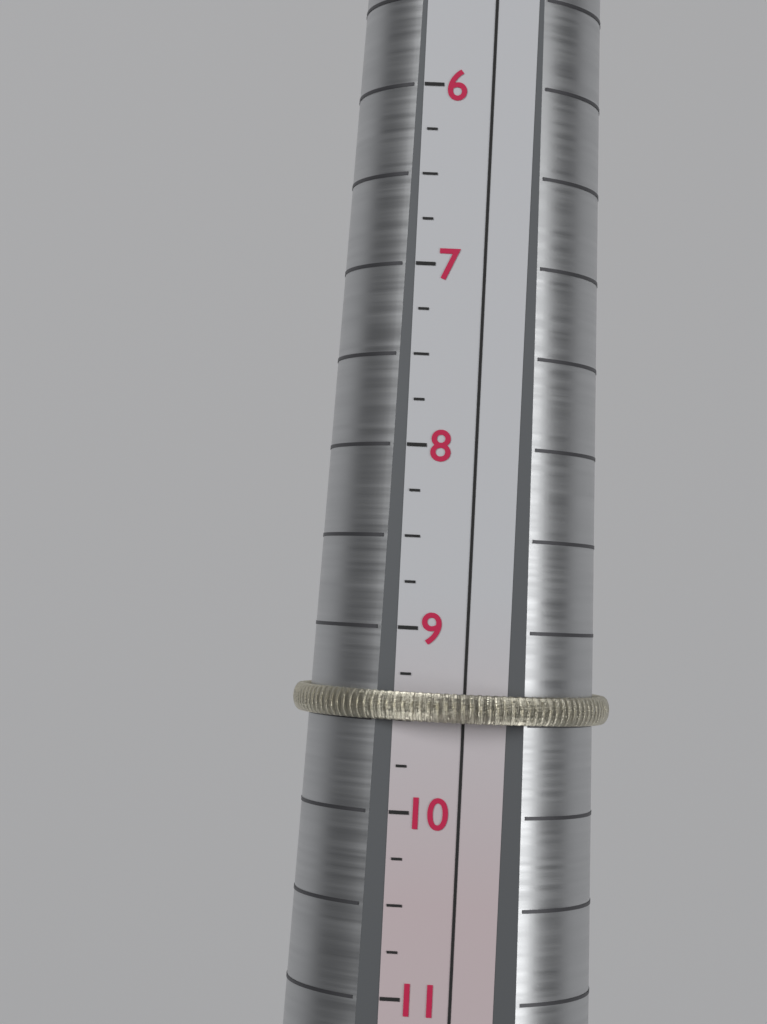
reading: 9.50 (no unit)
